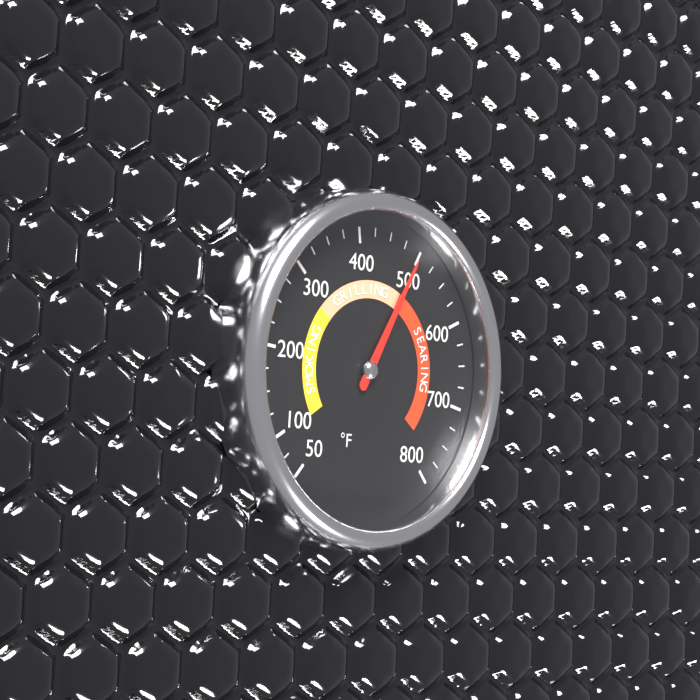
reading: 500 °F
